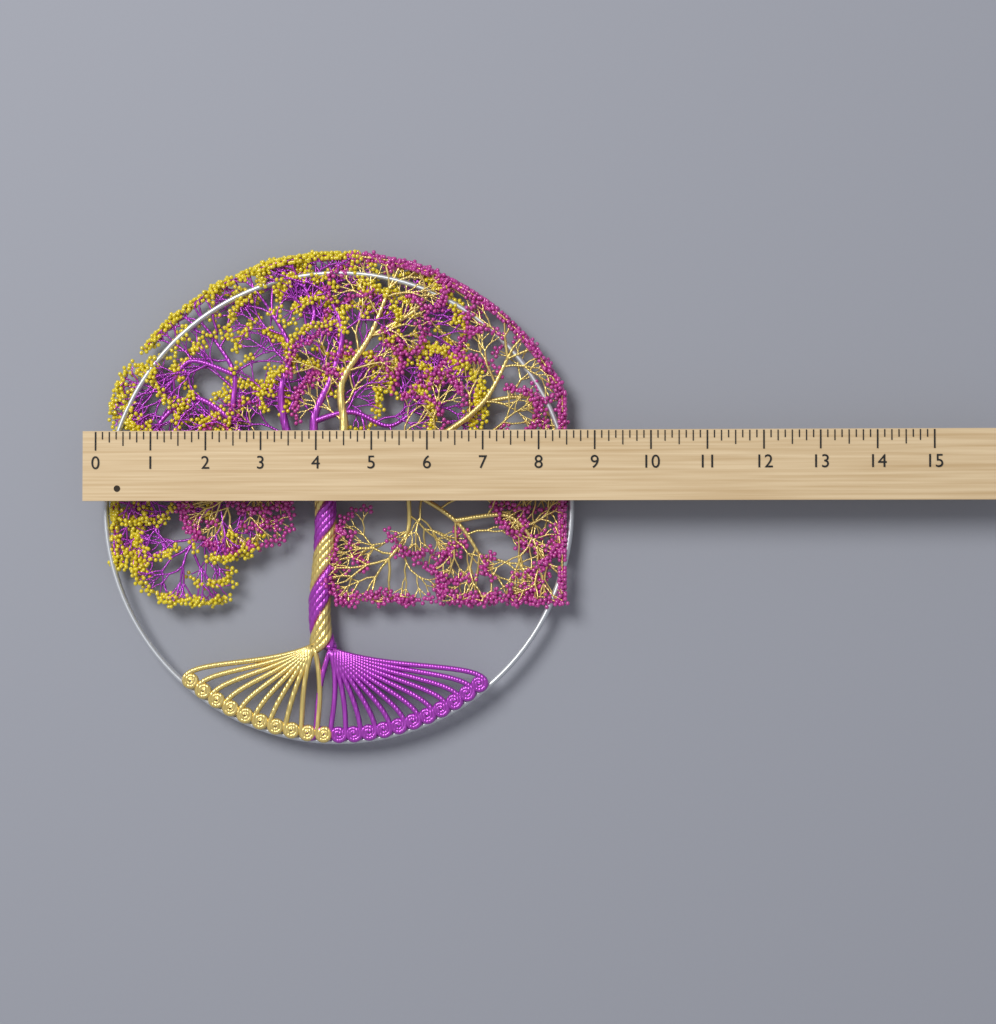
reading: 8.625 (no unit)
